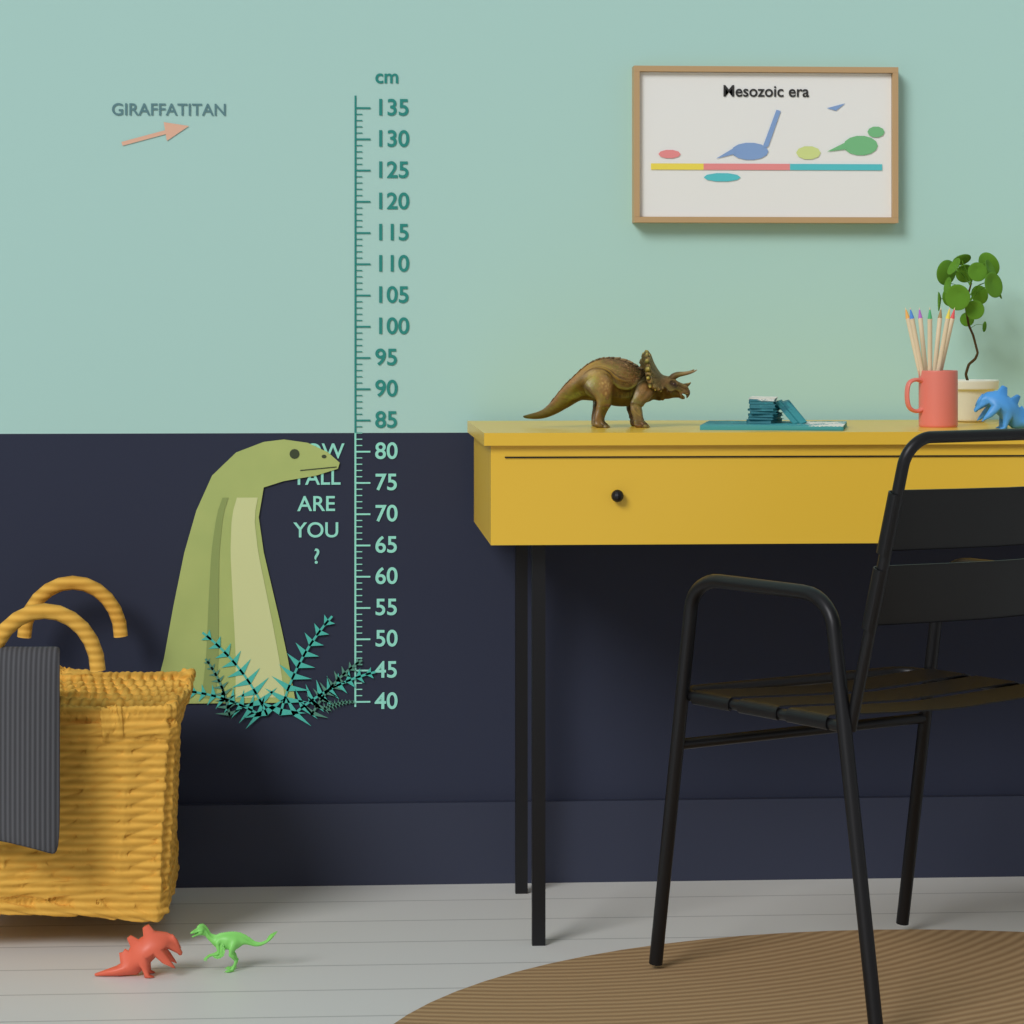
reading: 82 cm
